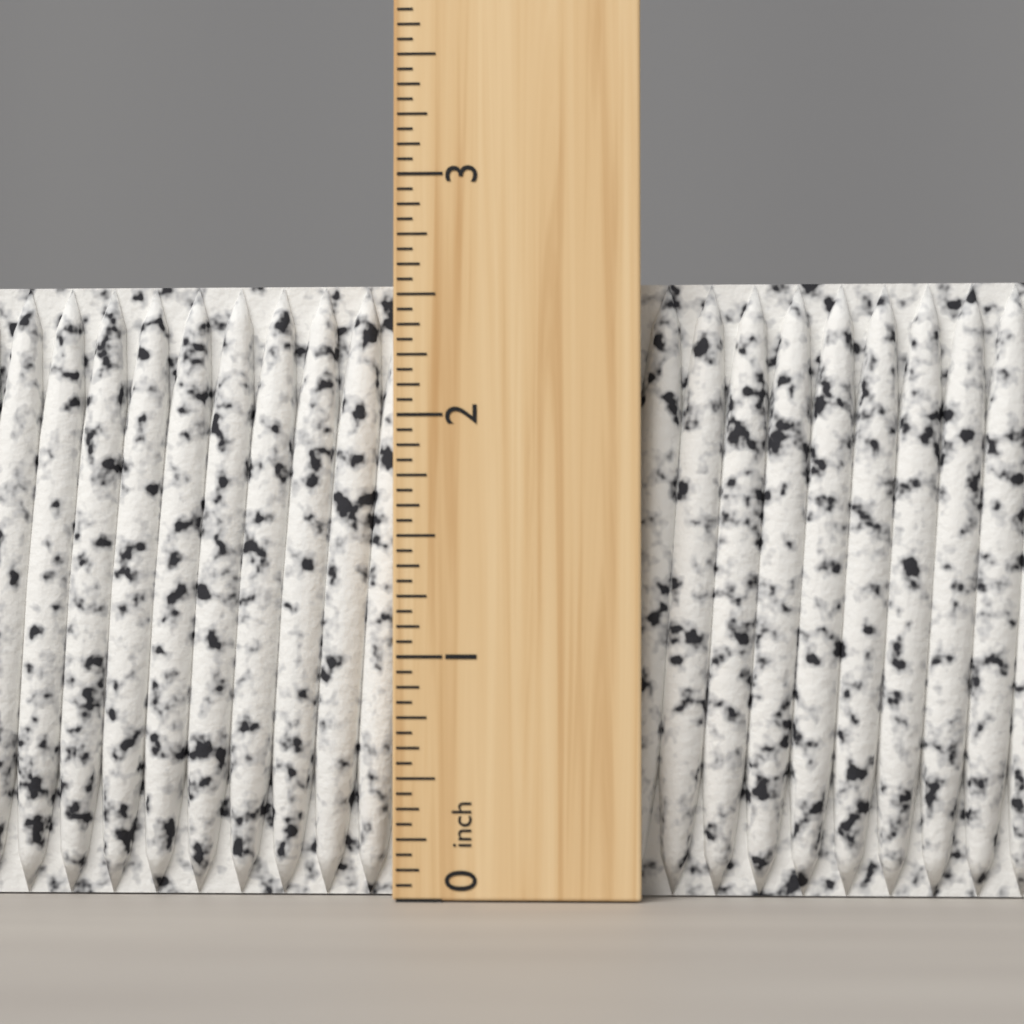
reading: 2.5625 inch
